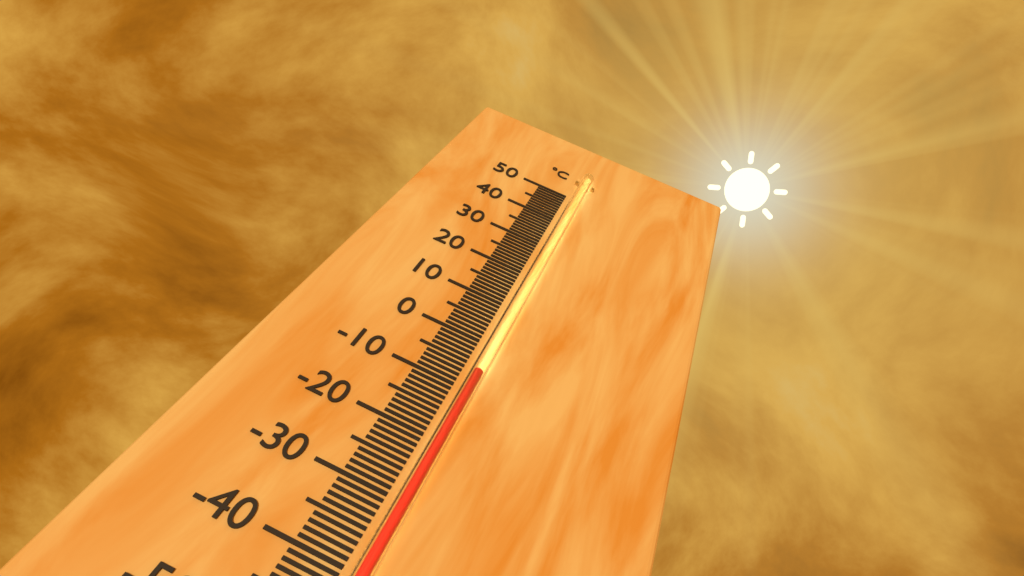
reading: -7 °C
